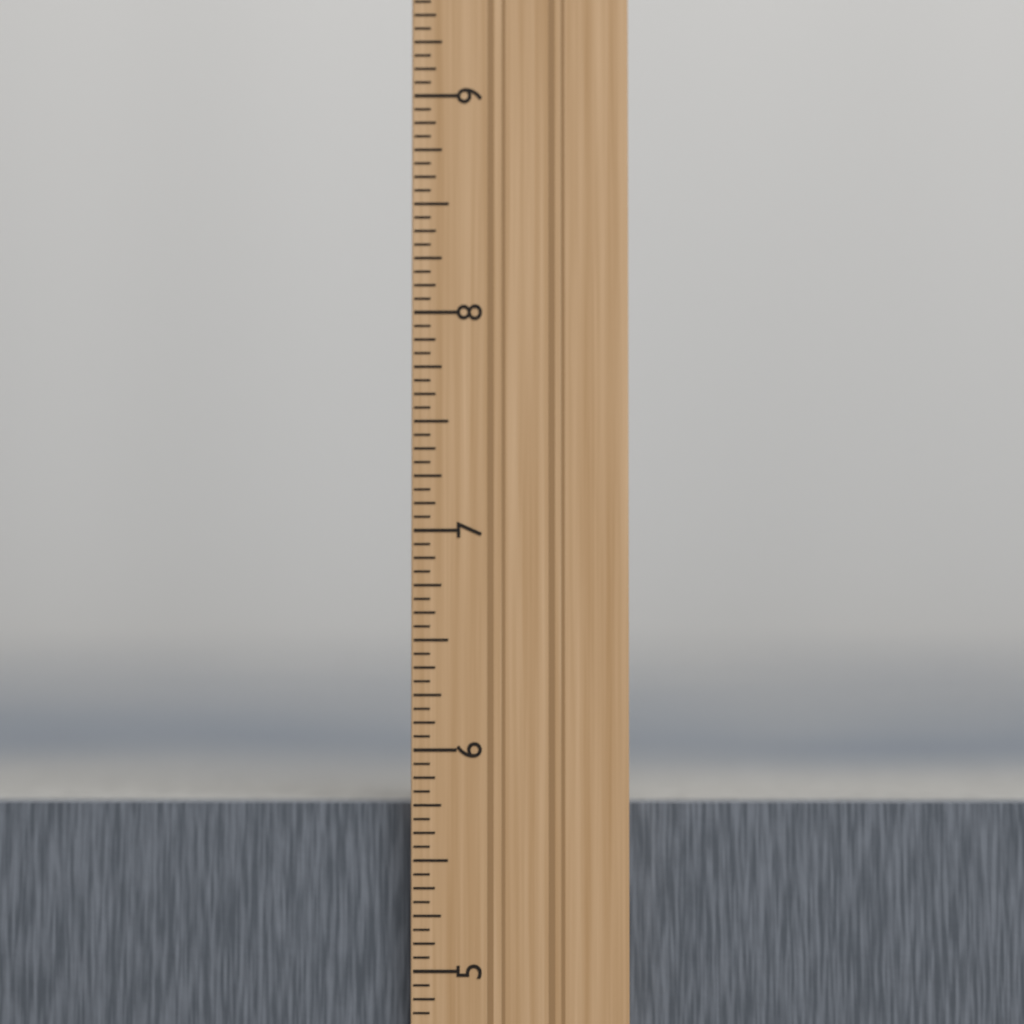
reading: 5.7500 in
